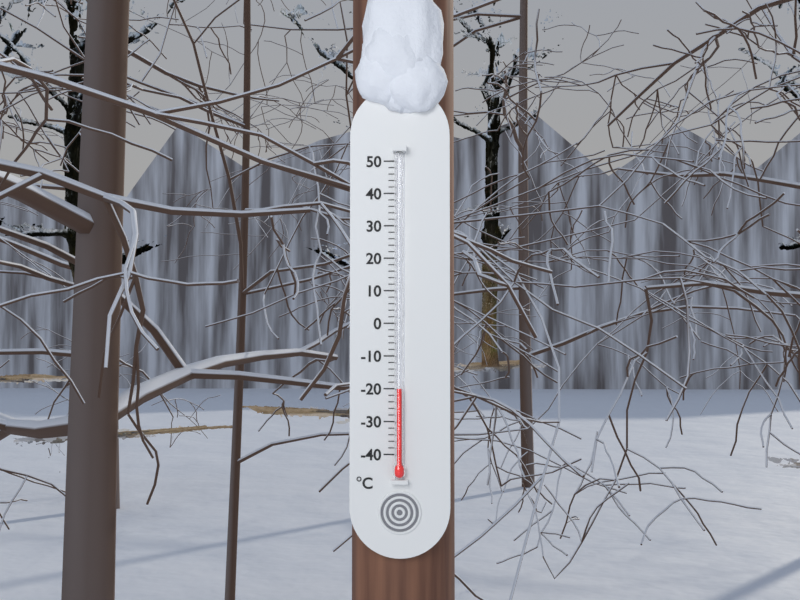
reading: -20 °C
